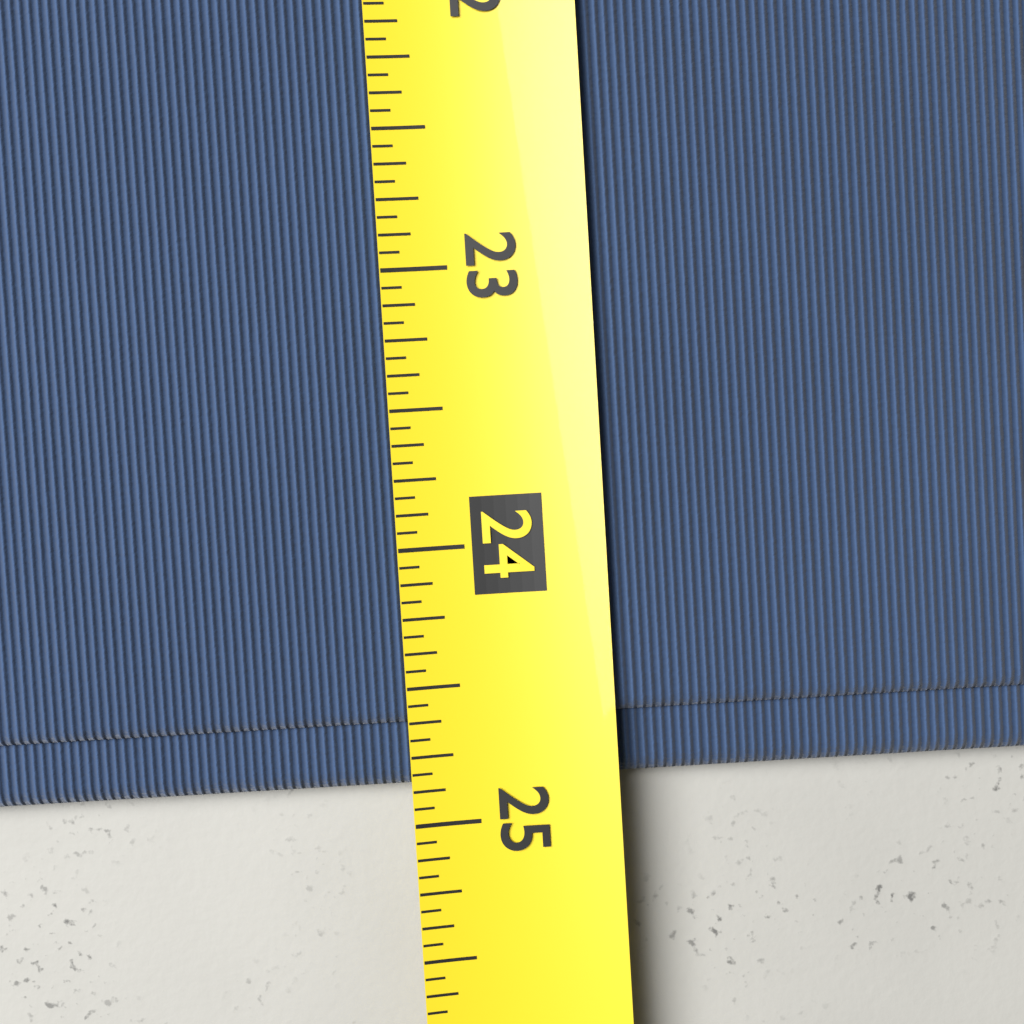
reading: 24.8750 (no unit)
